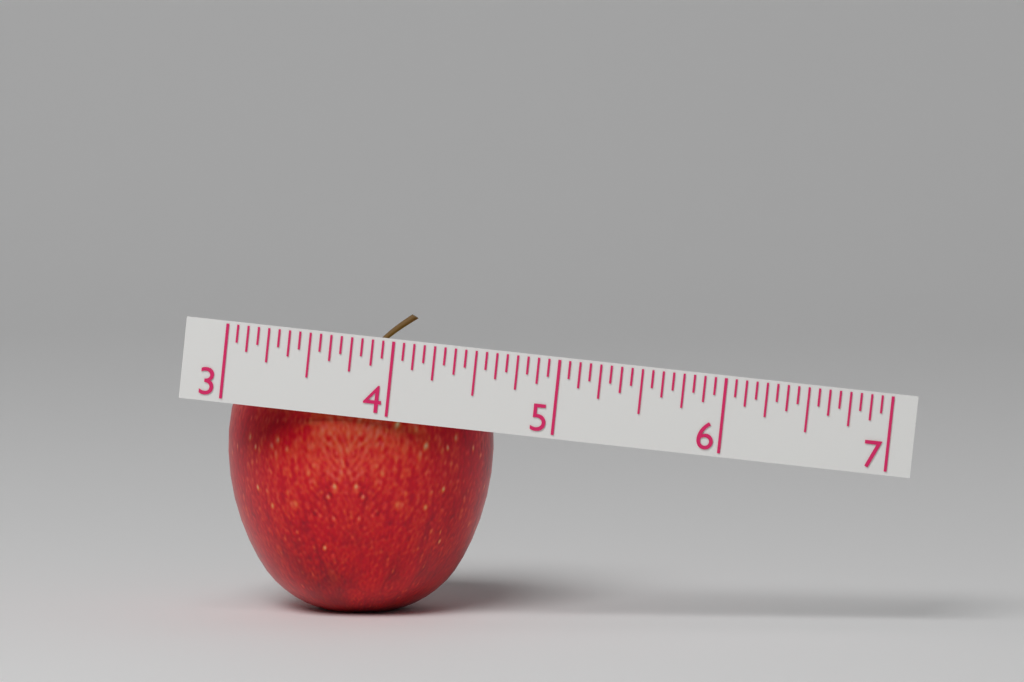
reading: 4.6250 (no unit)
